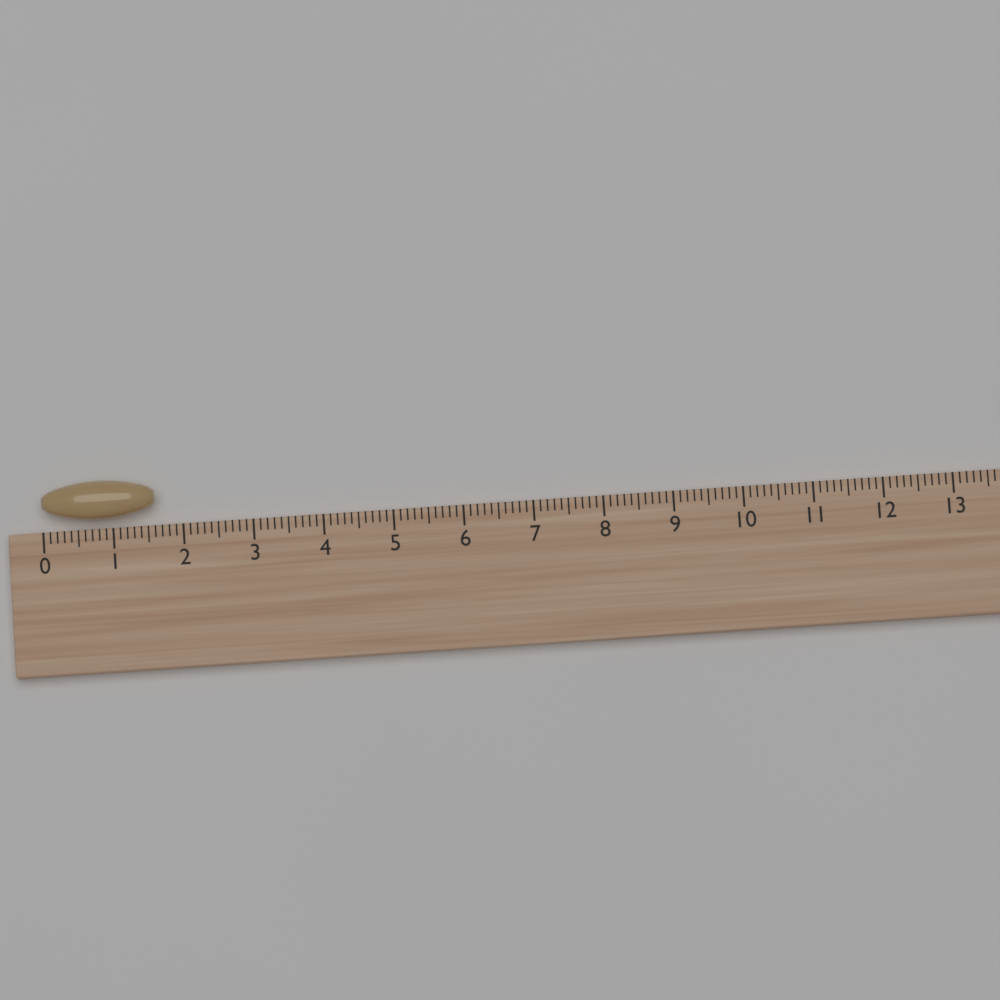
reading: 1.6 (no unit)
